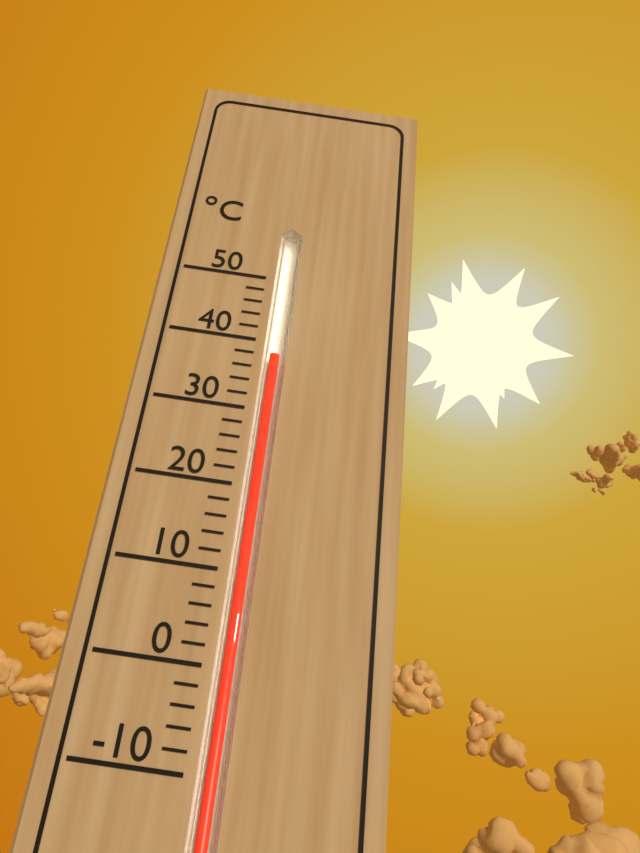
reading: 38 °C
